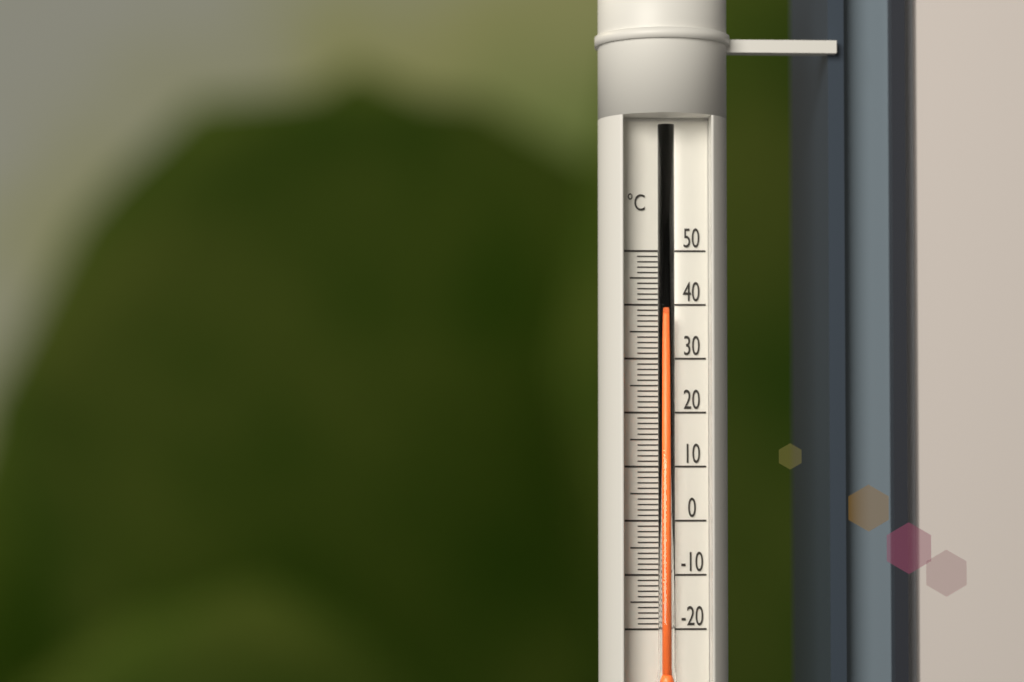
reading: 38 °C
